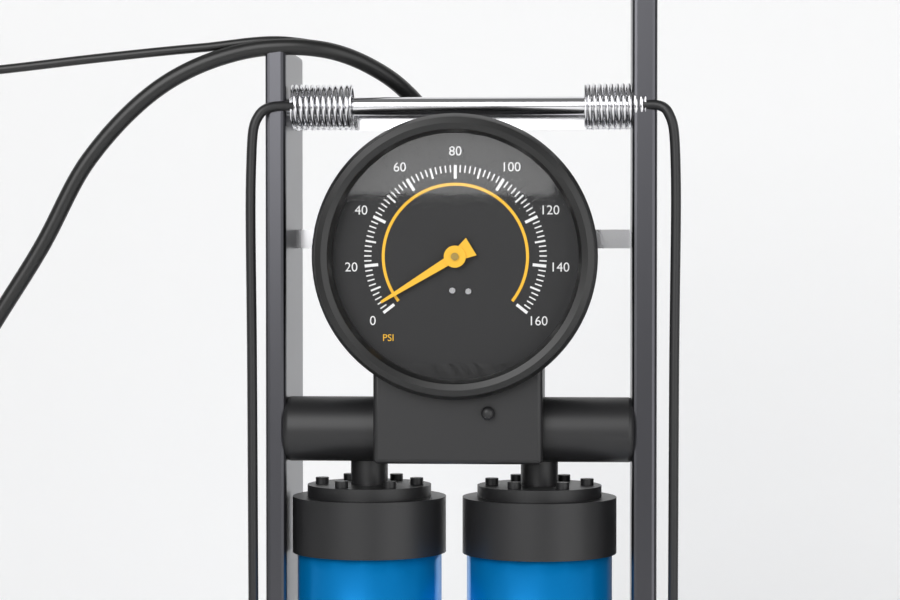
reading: 4 psi
